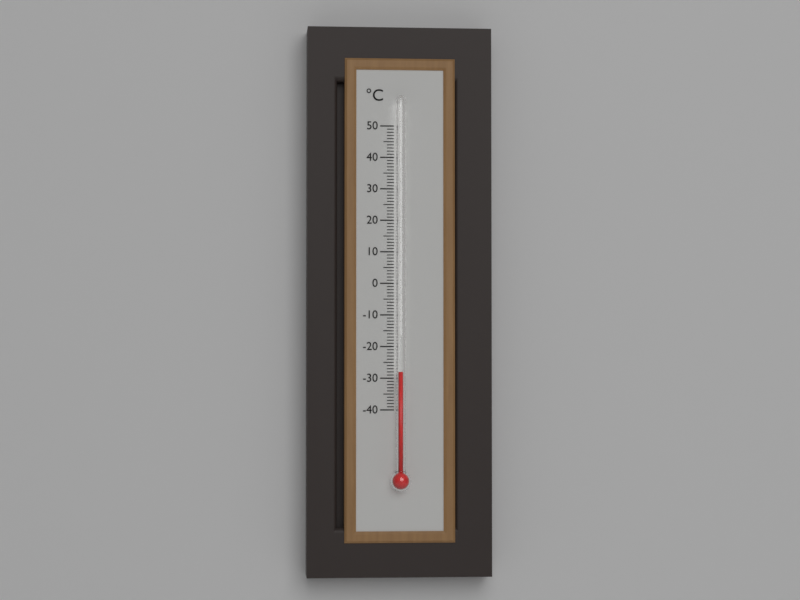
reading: -28 °C
